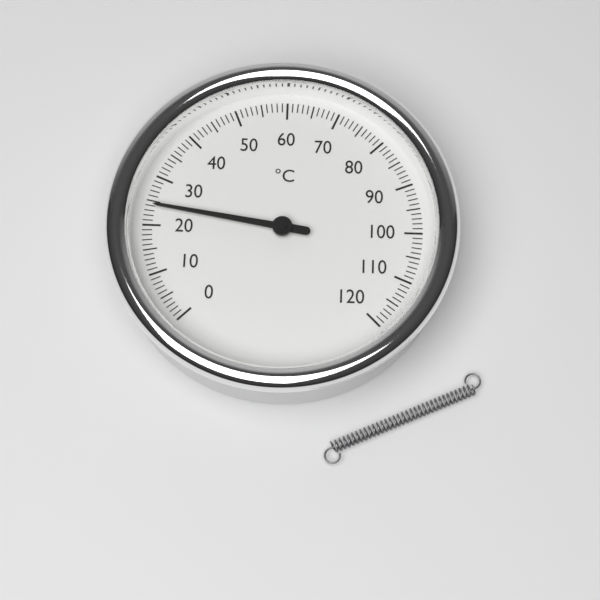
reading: 24 °C
